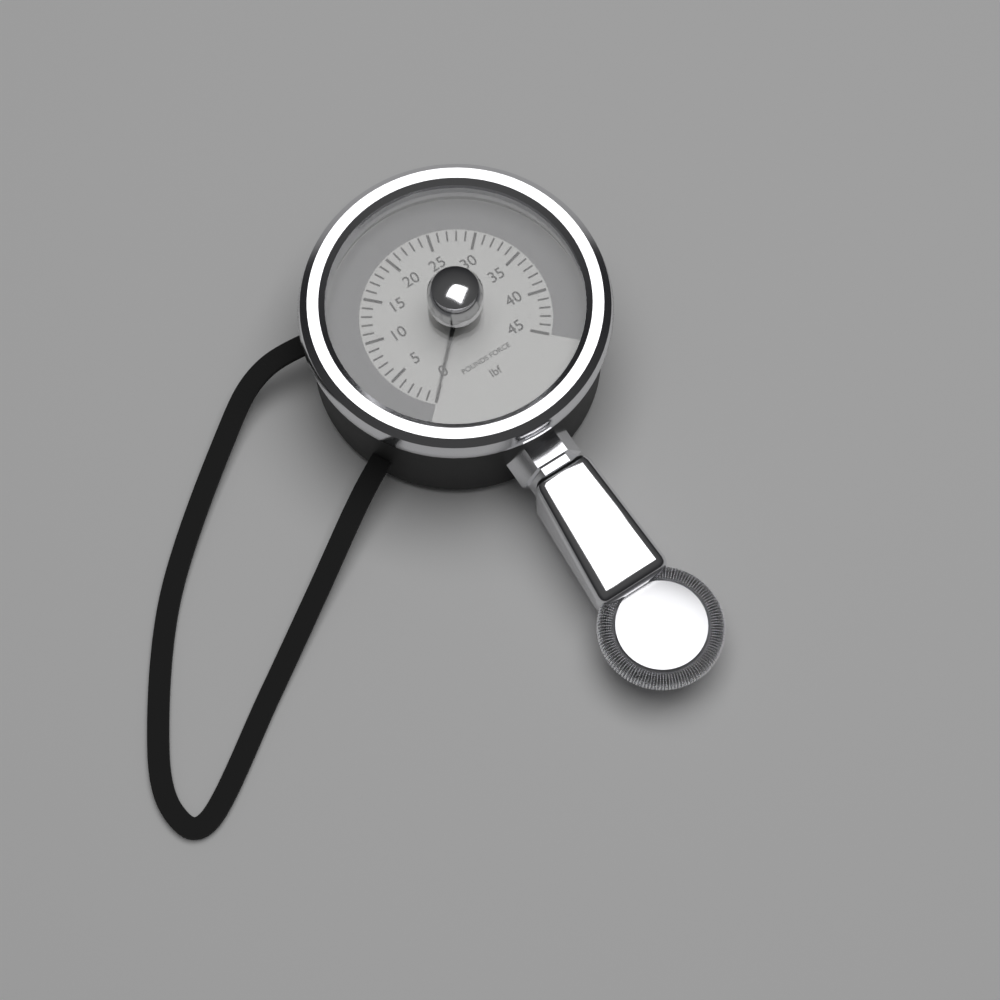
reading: 0 lbf
